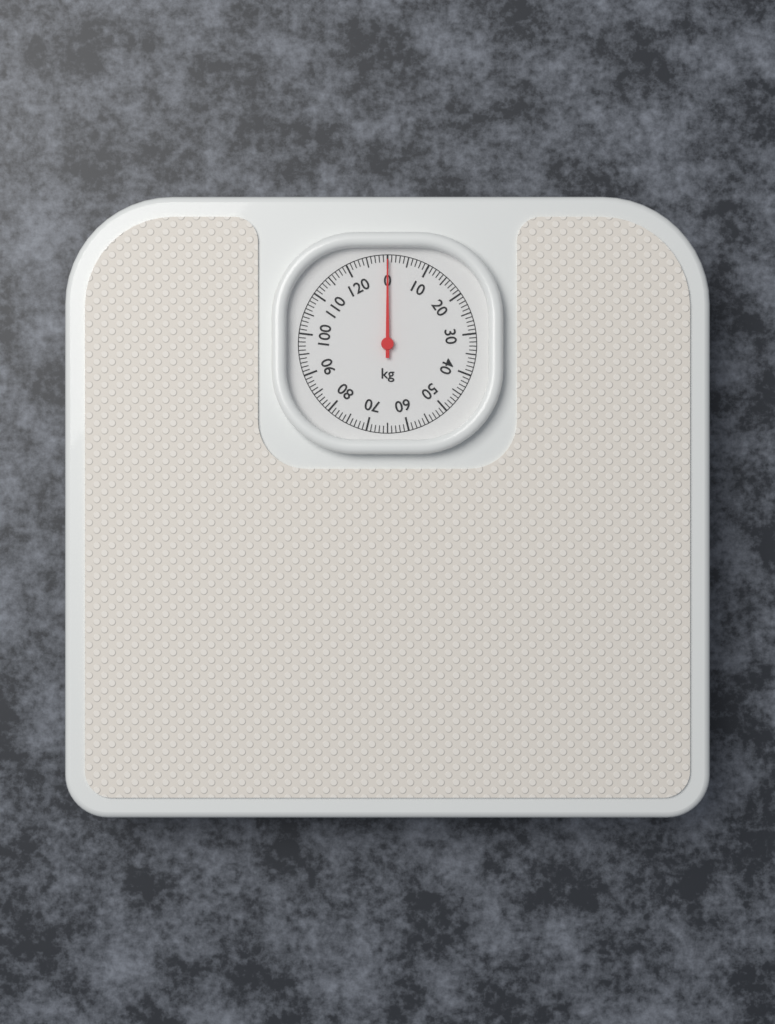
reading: 0 kg
